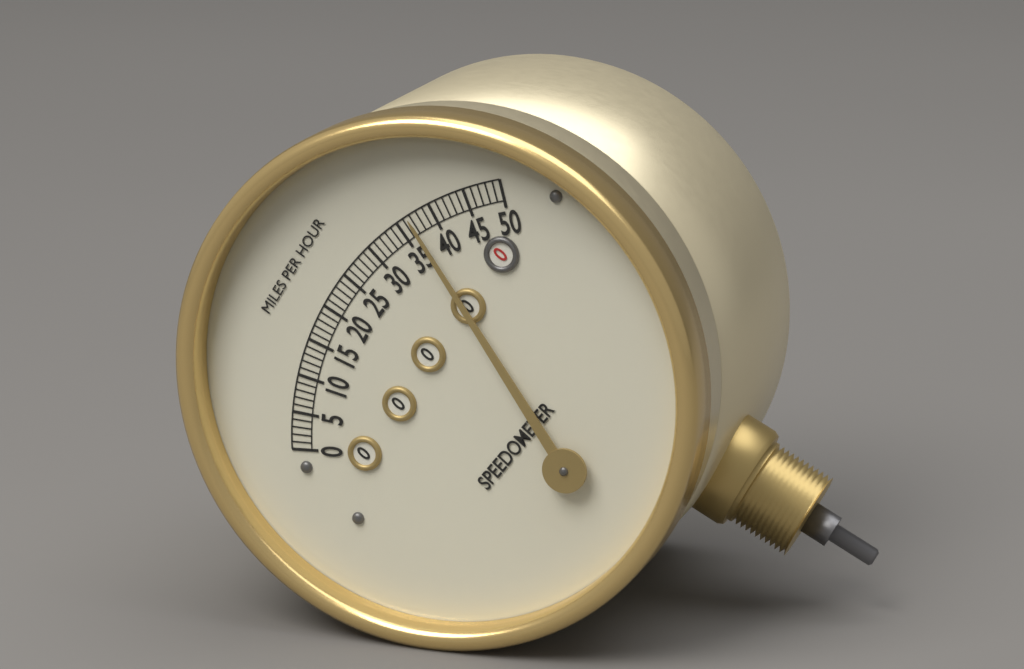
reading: 37 mph
